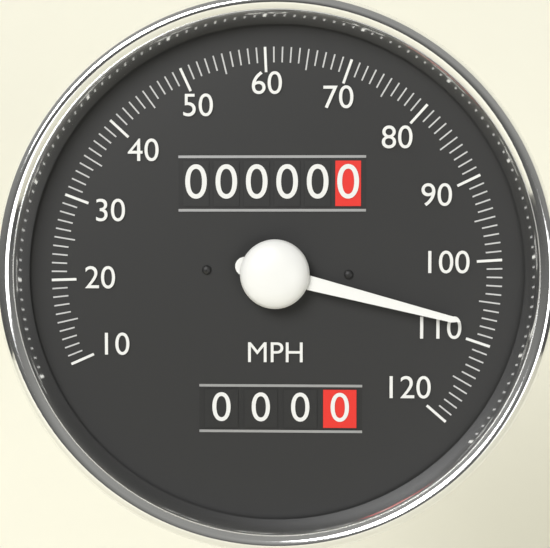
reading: 108 MPH
